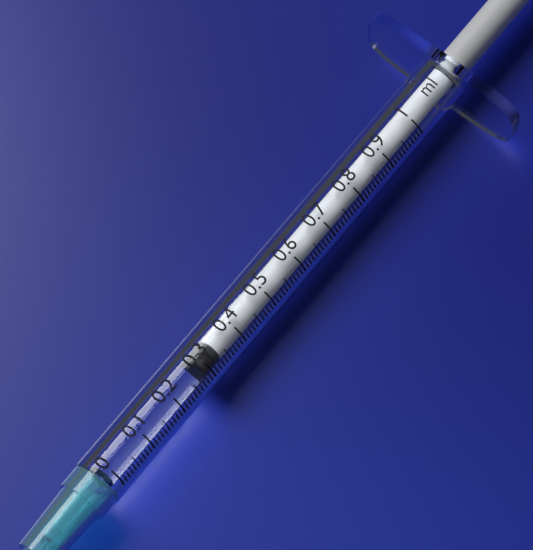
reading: 0.29 ml
